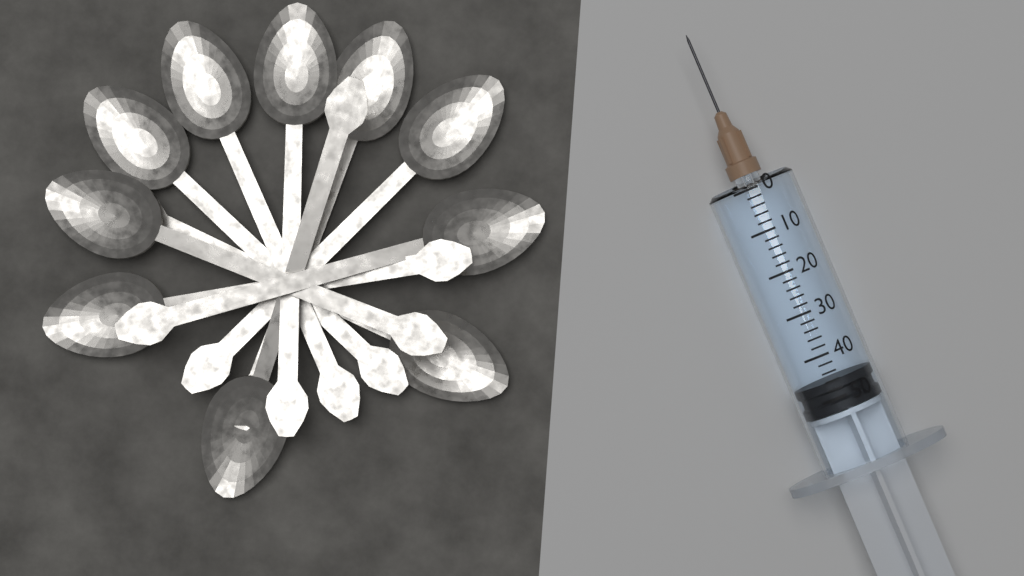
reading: 46 (no unit)
